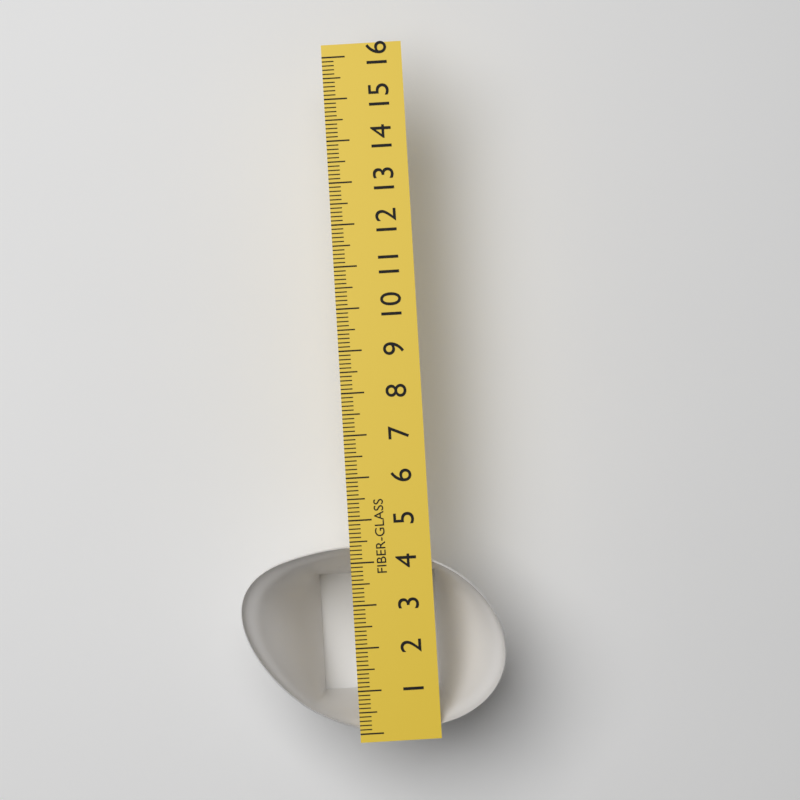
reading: 4.4 (no unit)
